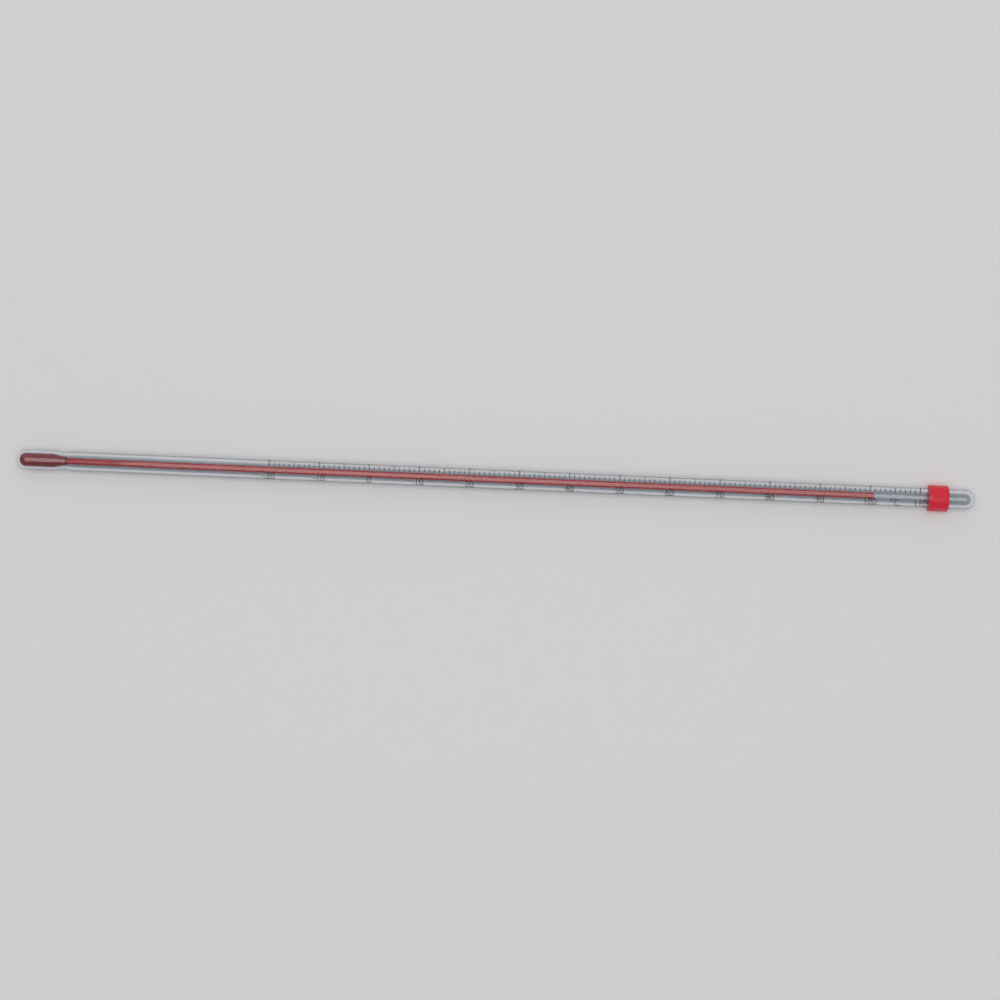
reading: 101 °C
